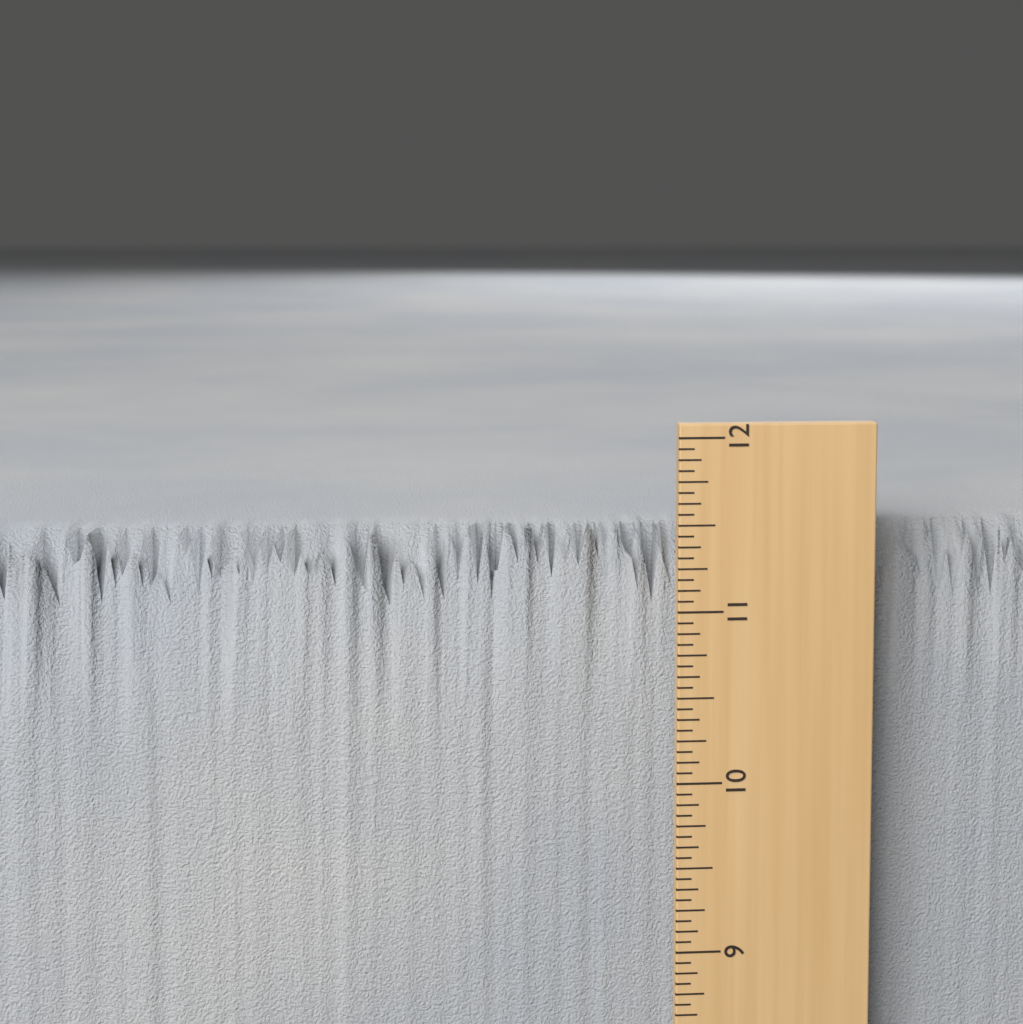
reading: 11.4375 in
